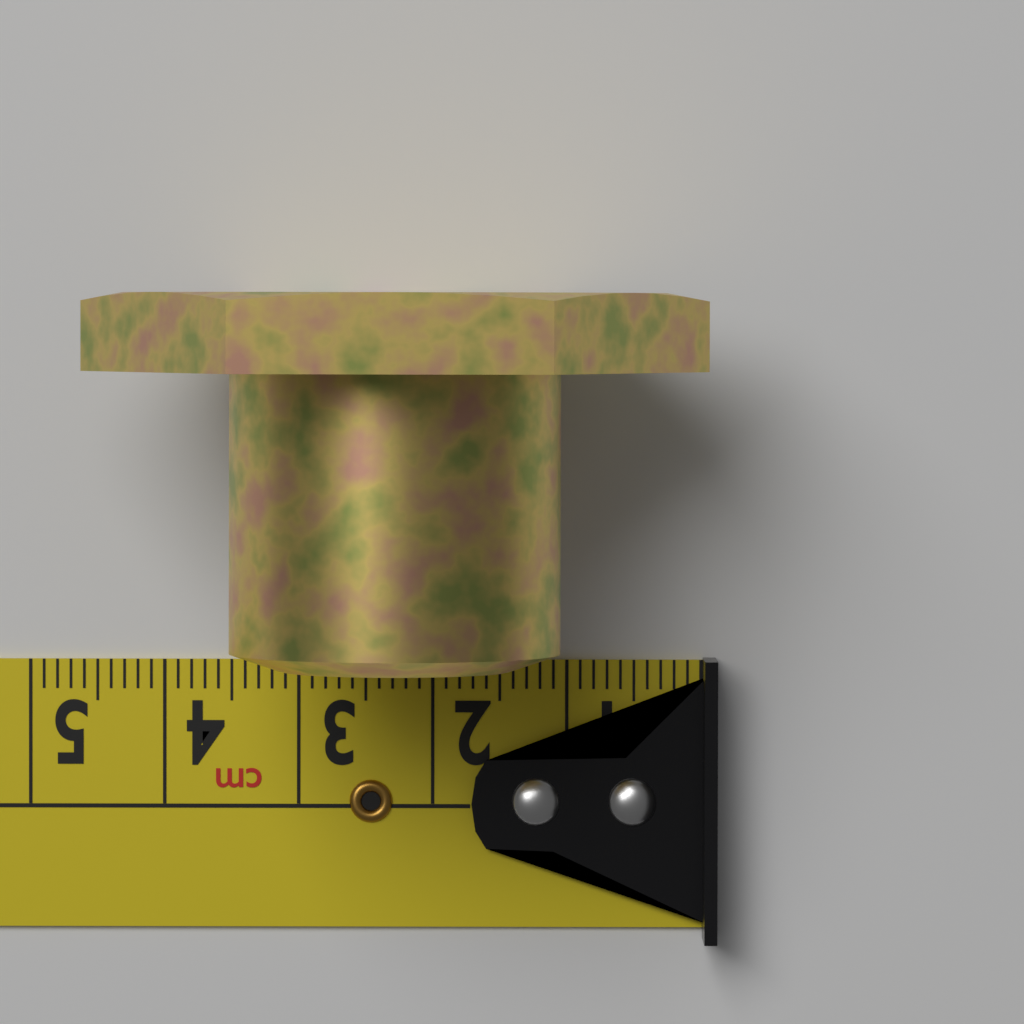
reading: 4.5 cm
